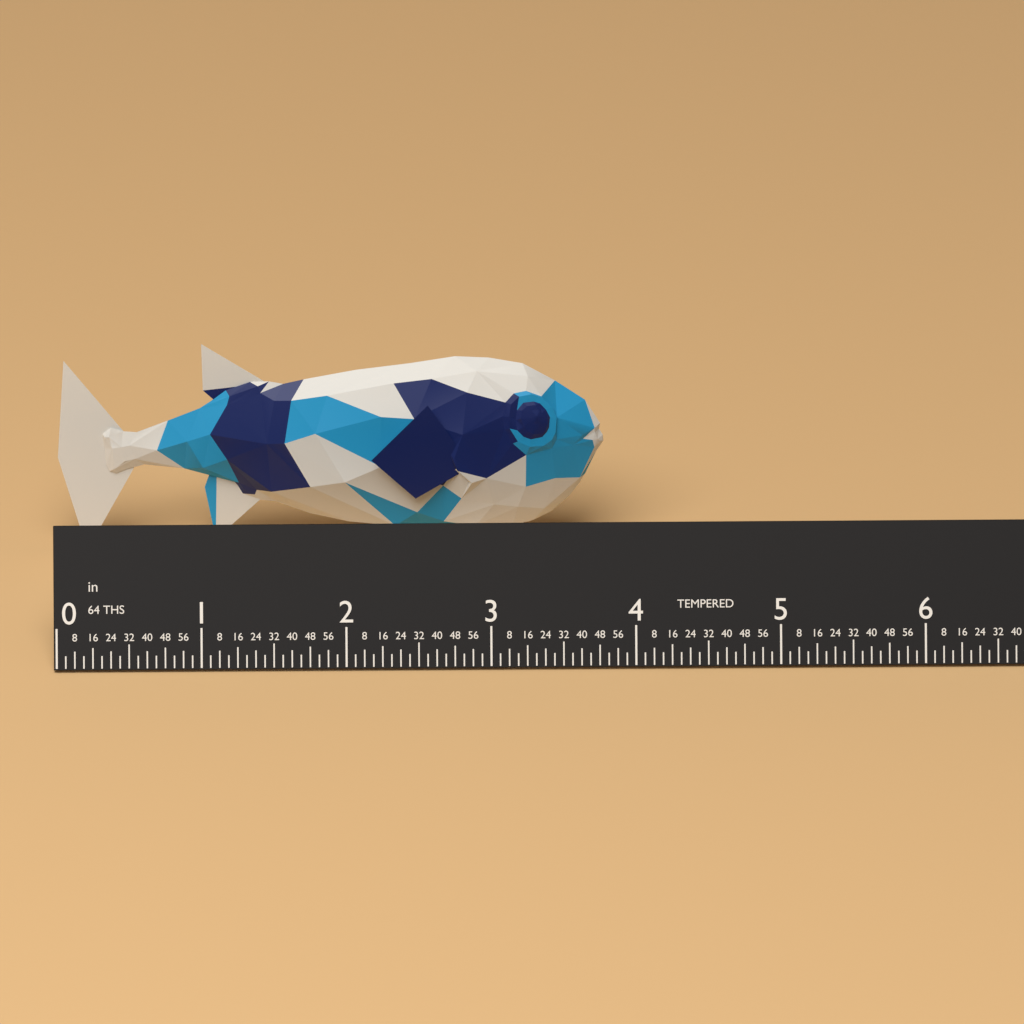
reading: 3.8125 in
